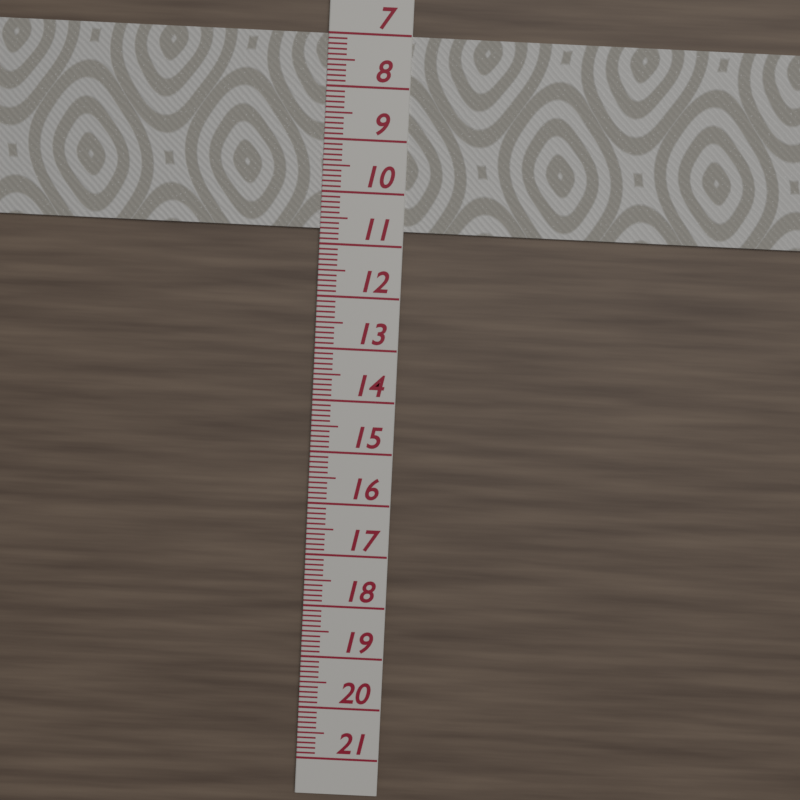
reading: 10.7 (no unit)
